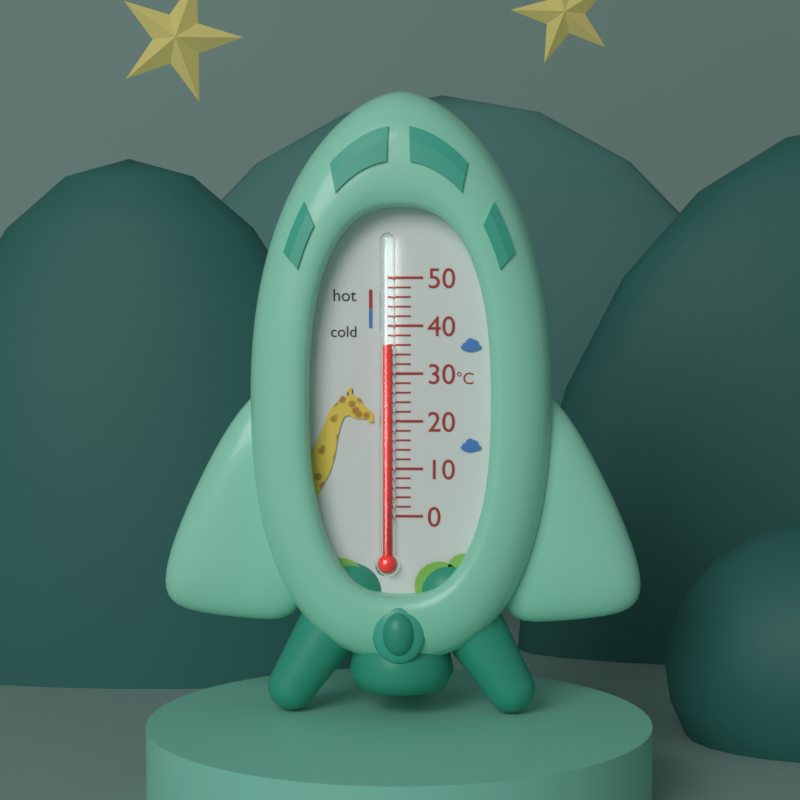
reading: 36 °C
